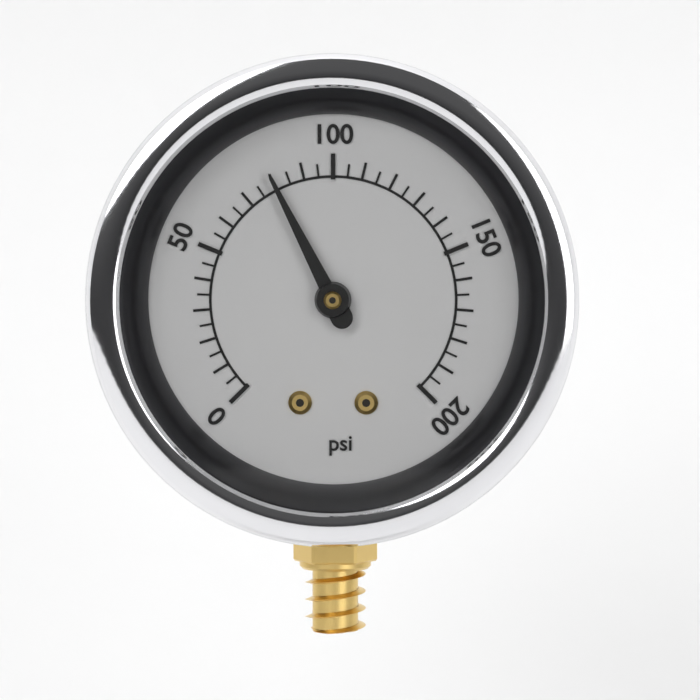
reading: 80 psi
